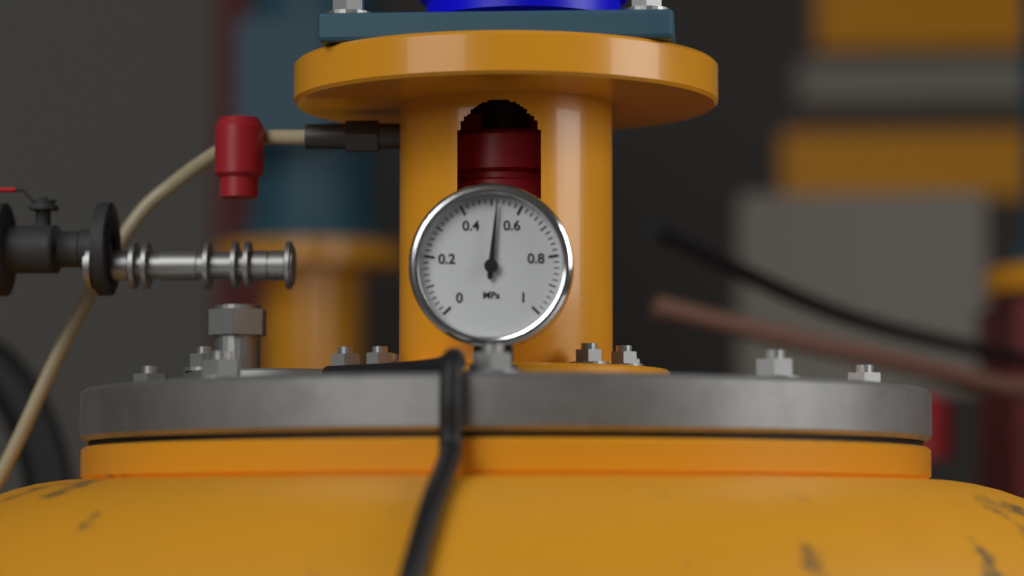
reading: 0.52 MPa
